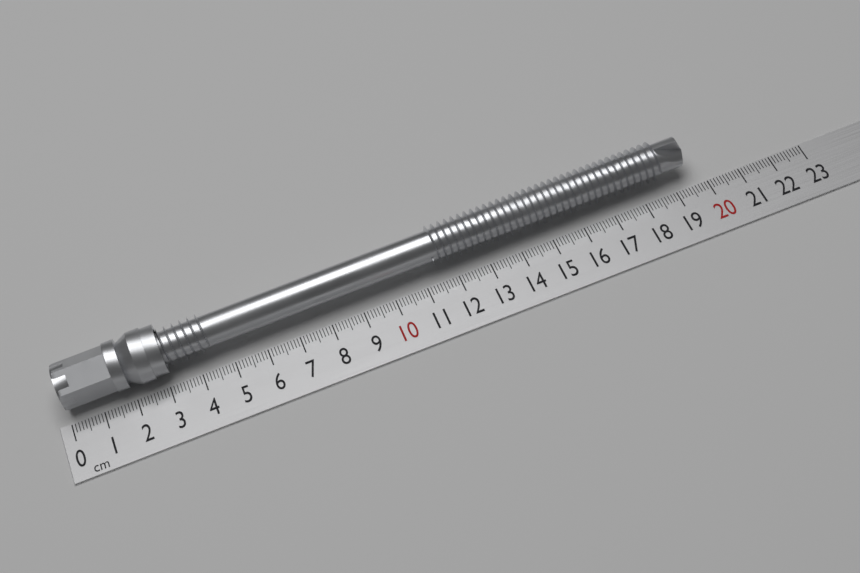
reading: 19.6 cm
